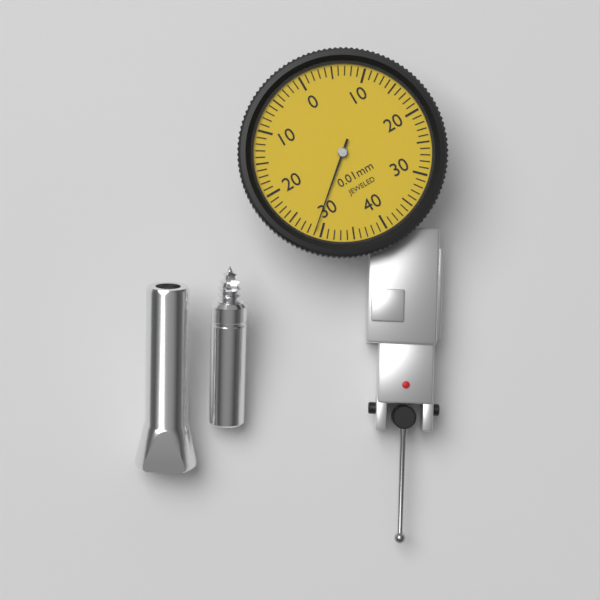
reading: 0.29 mm
